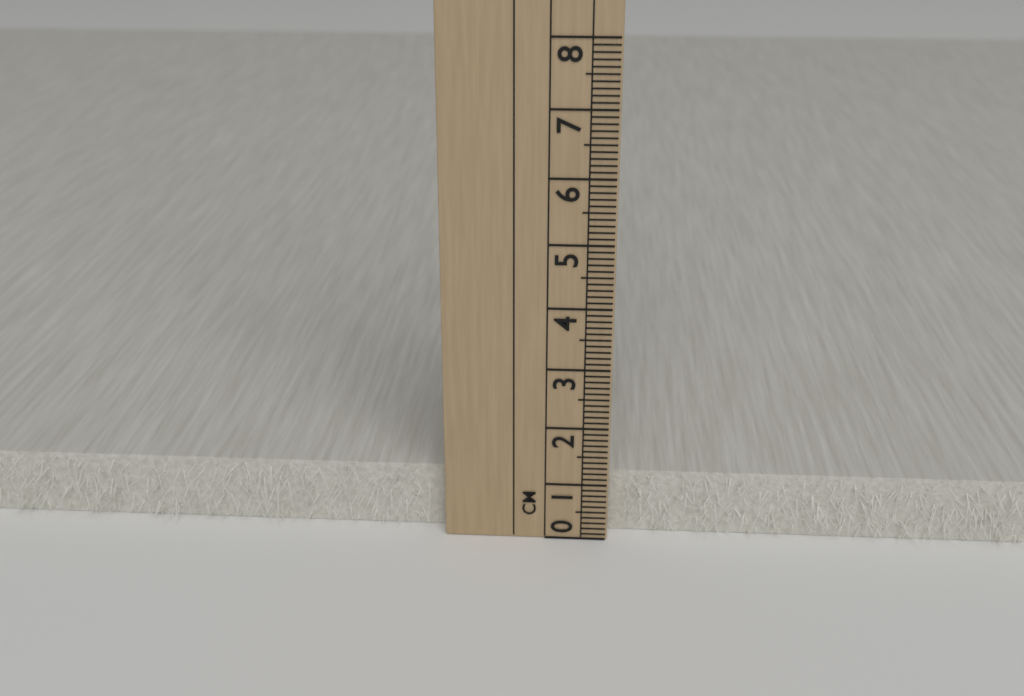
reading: 1.1 cm
